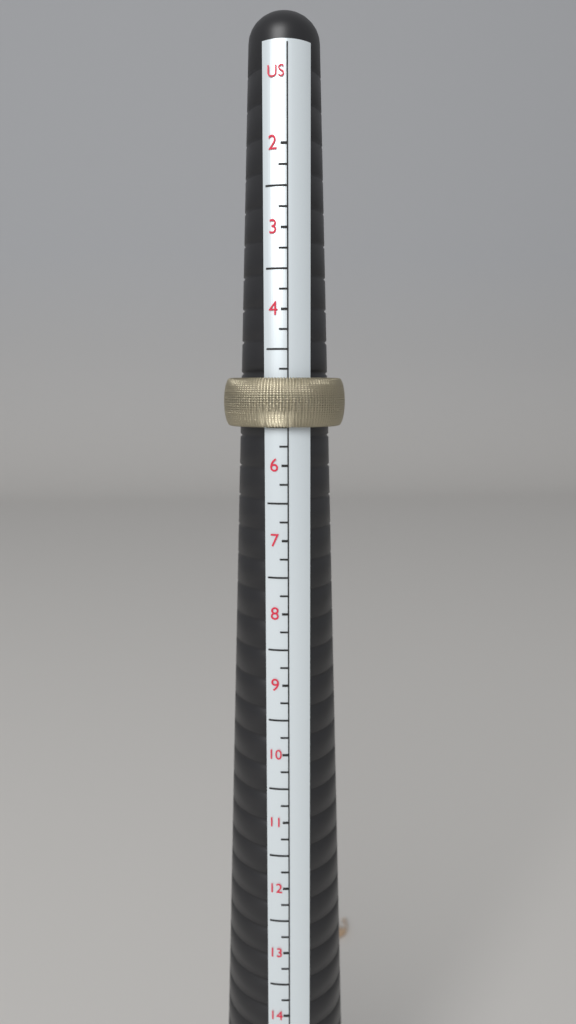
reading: 5.50 US
